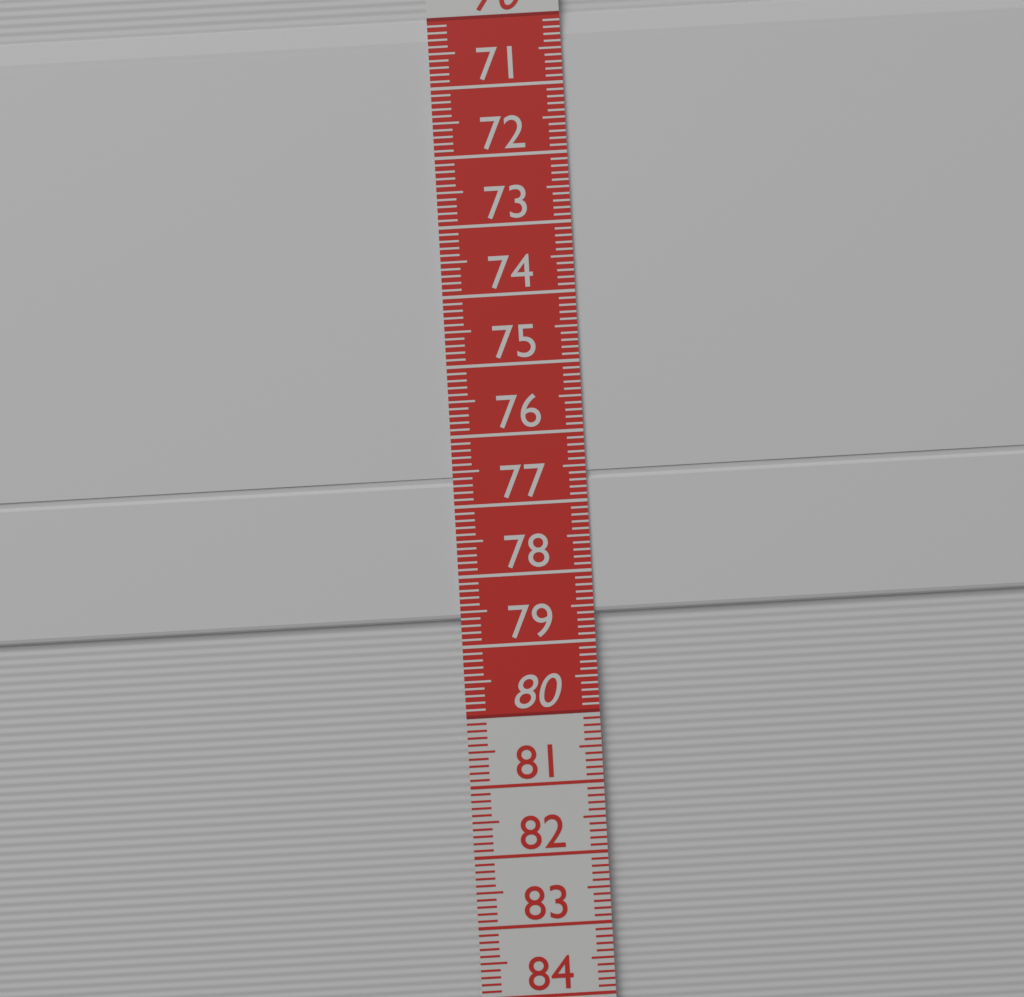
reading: 78.6 cm
